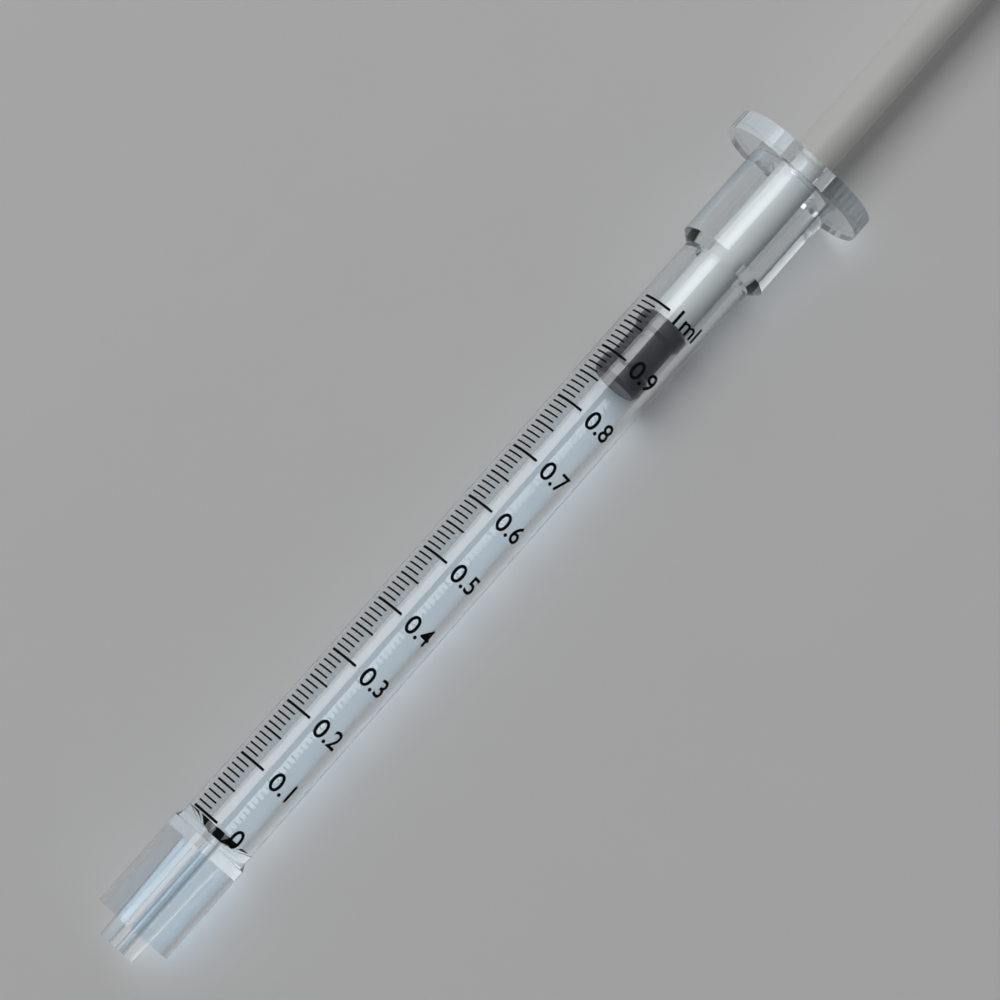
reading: 0.87 ml
